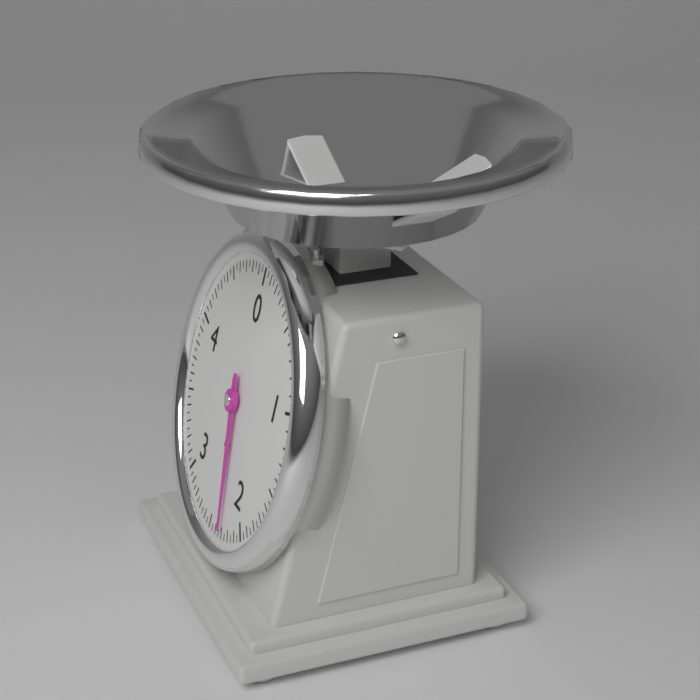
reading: 2.30 kg
